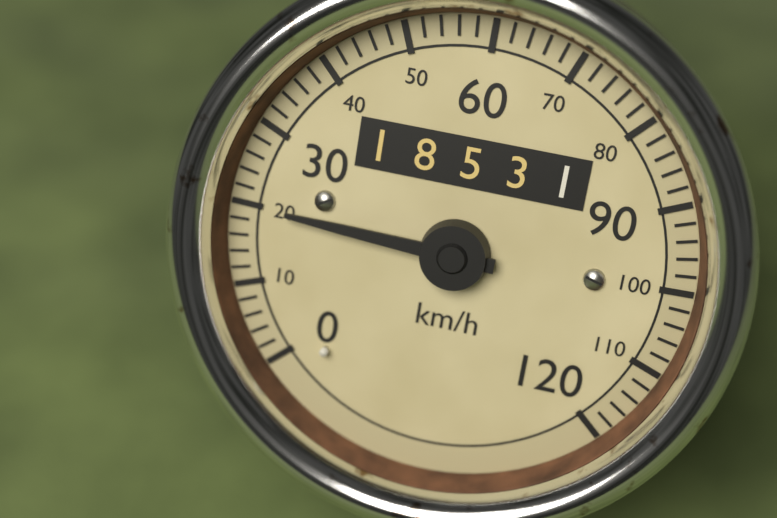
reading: 20 km/h
